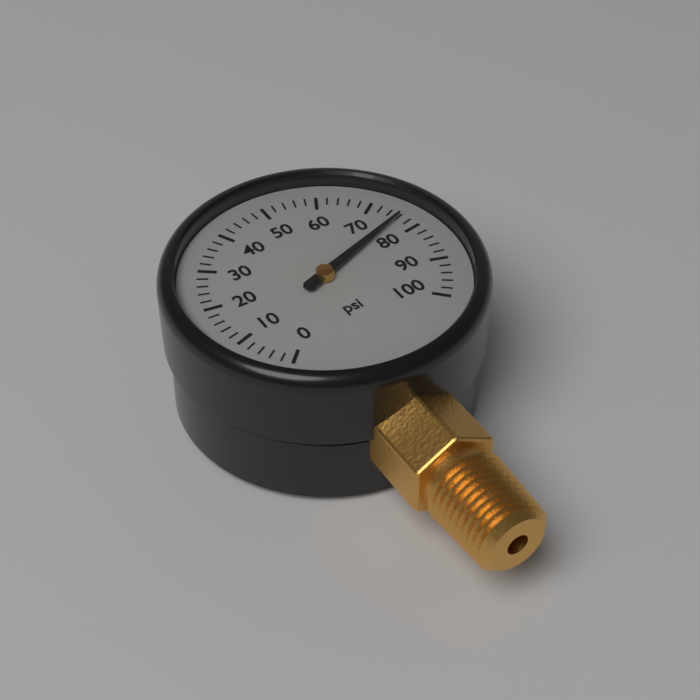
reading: 76 psi
